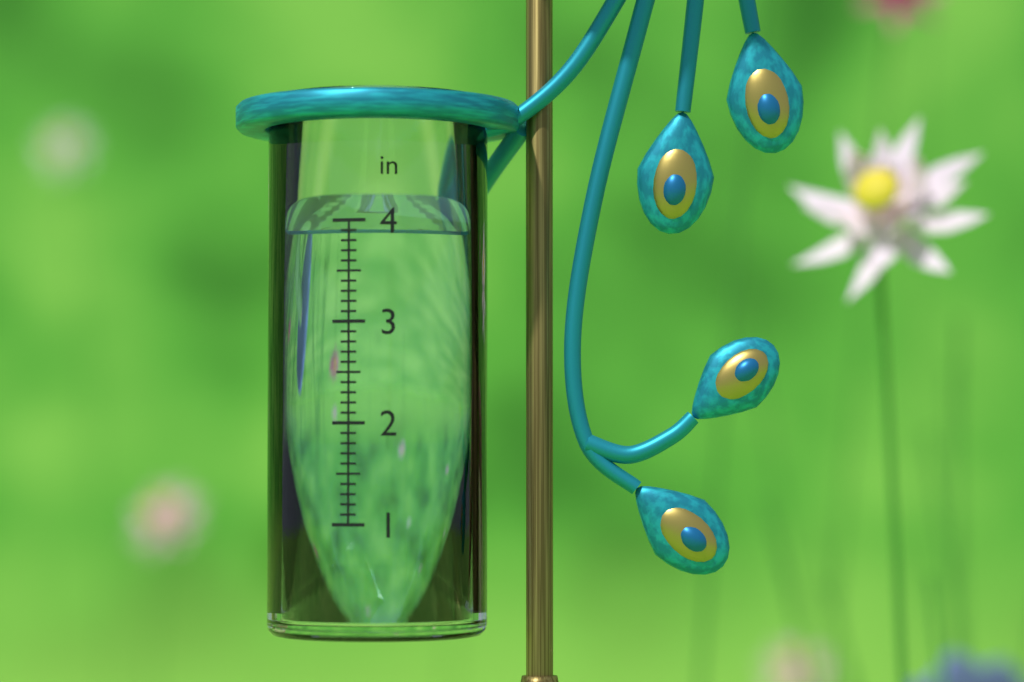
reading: 3.9 in
